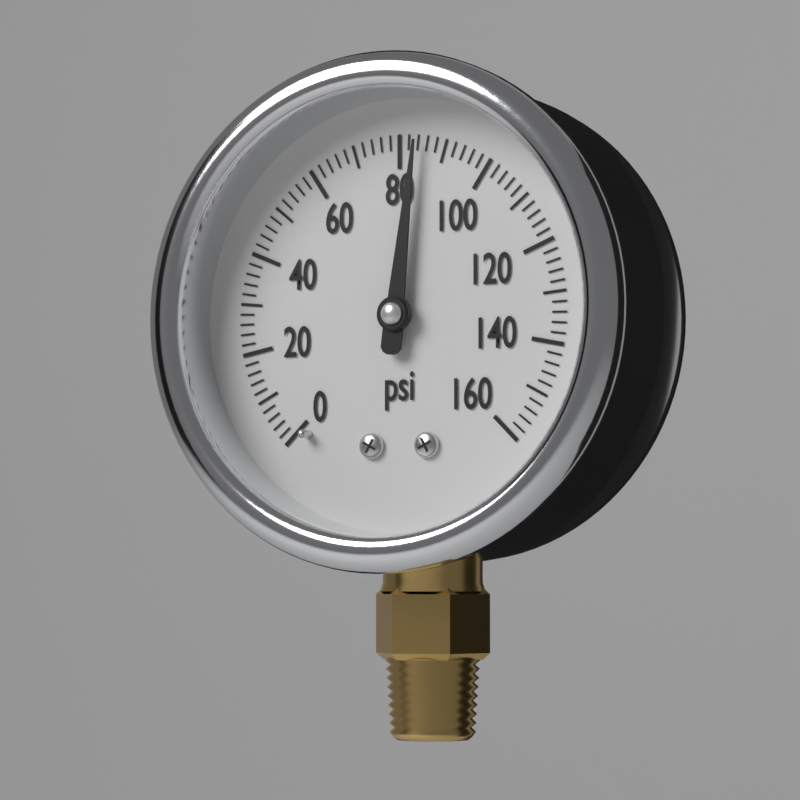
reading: 84 psi
